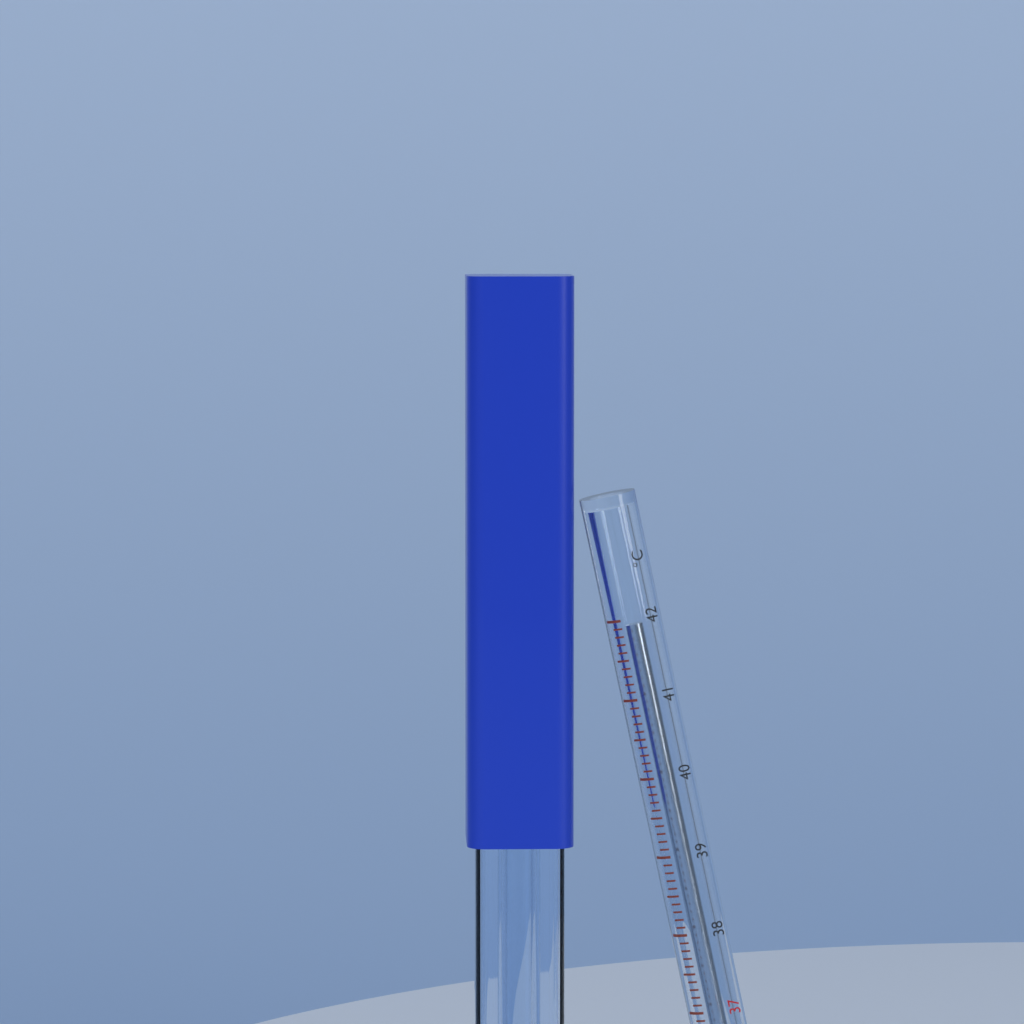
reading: 41.9 °C
